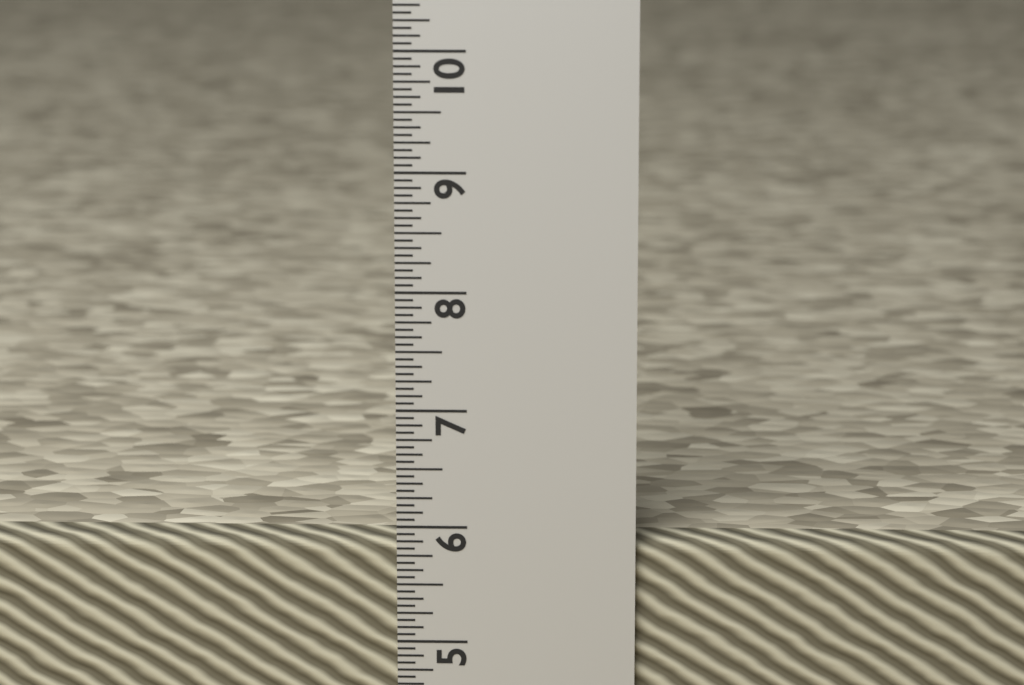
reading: 5.8750 in
